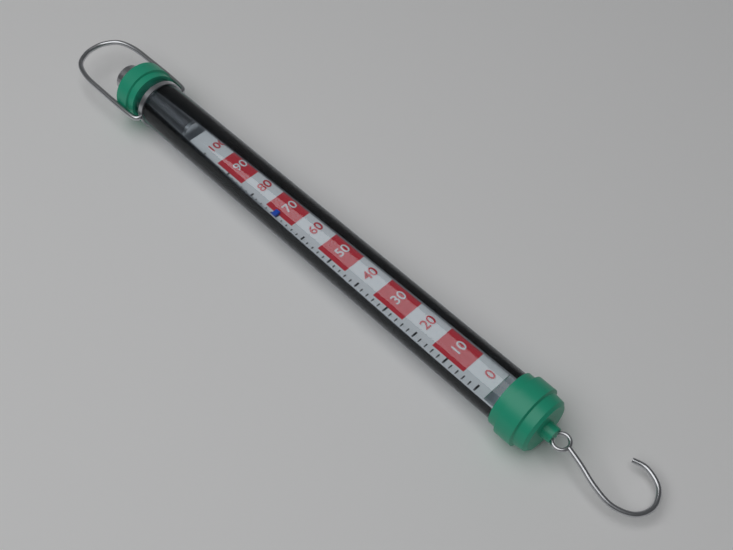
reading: 70 (no unit)
